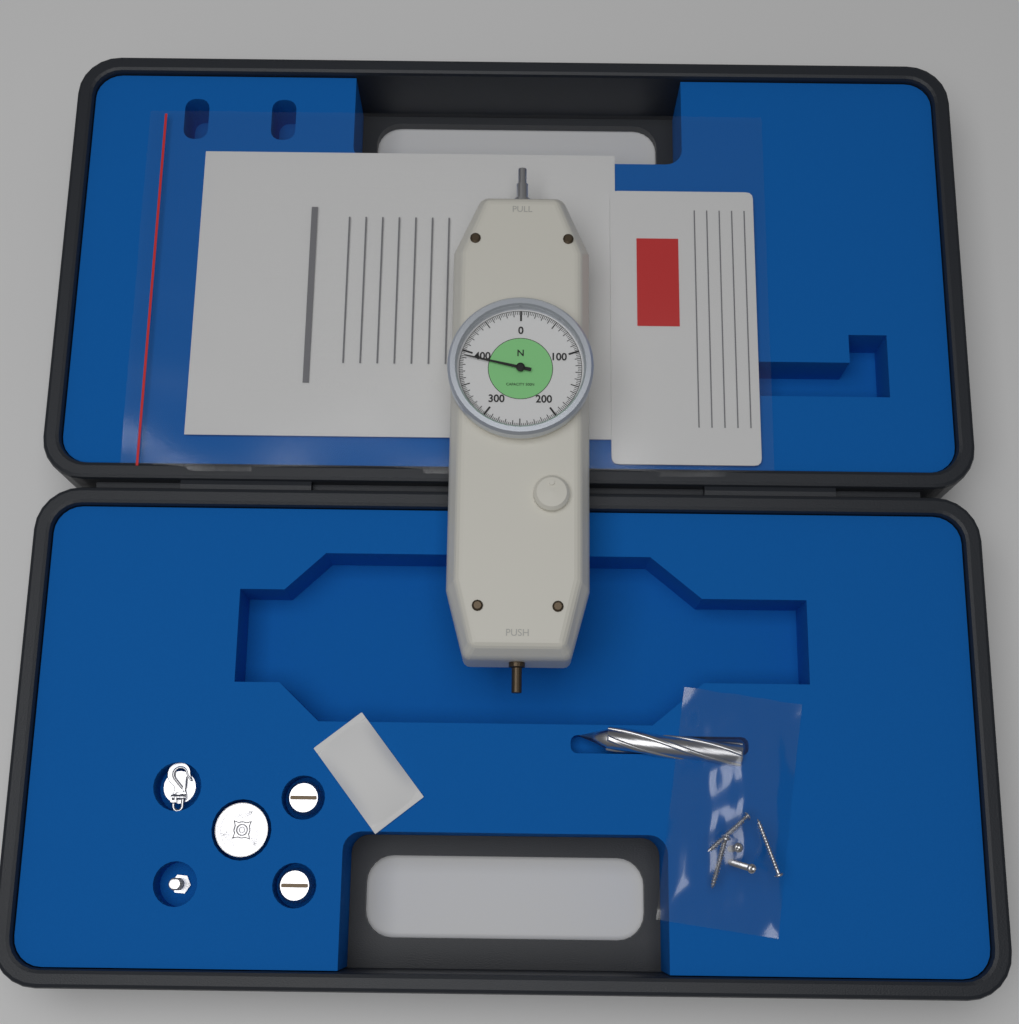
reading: 392.5 N
